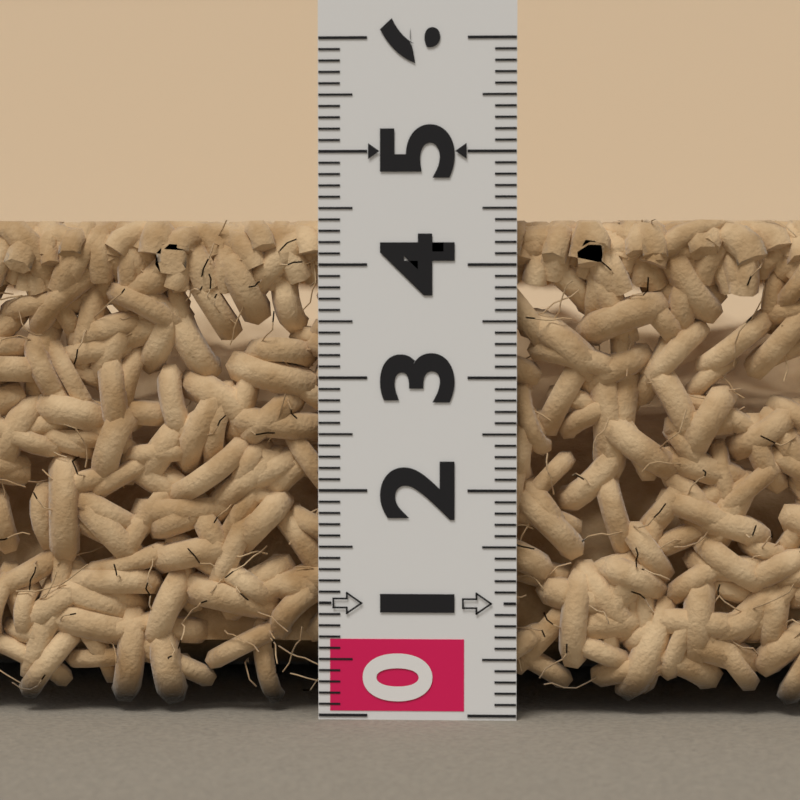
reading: 4.4 (no unit)
